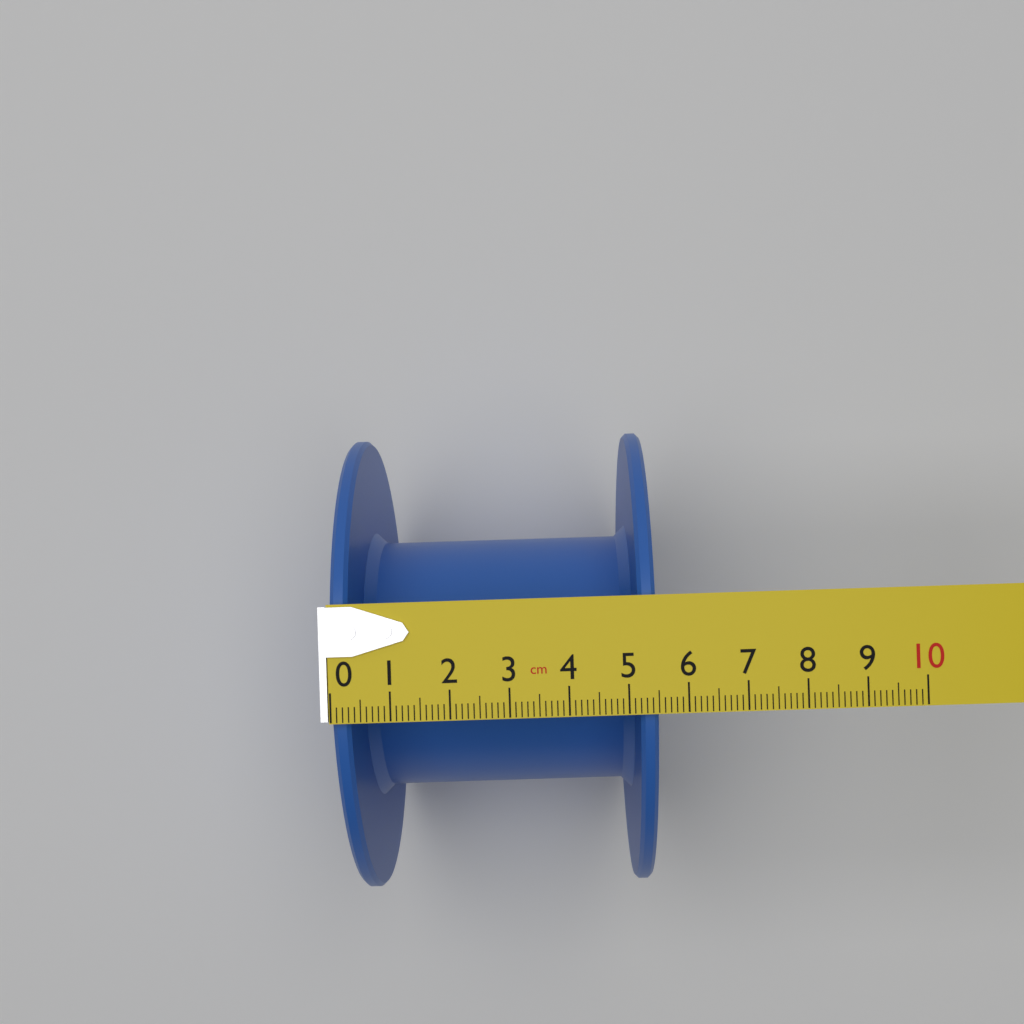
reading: 5.5 cm
